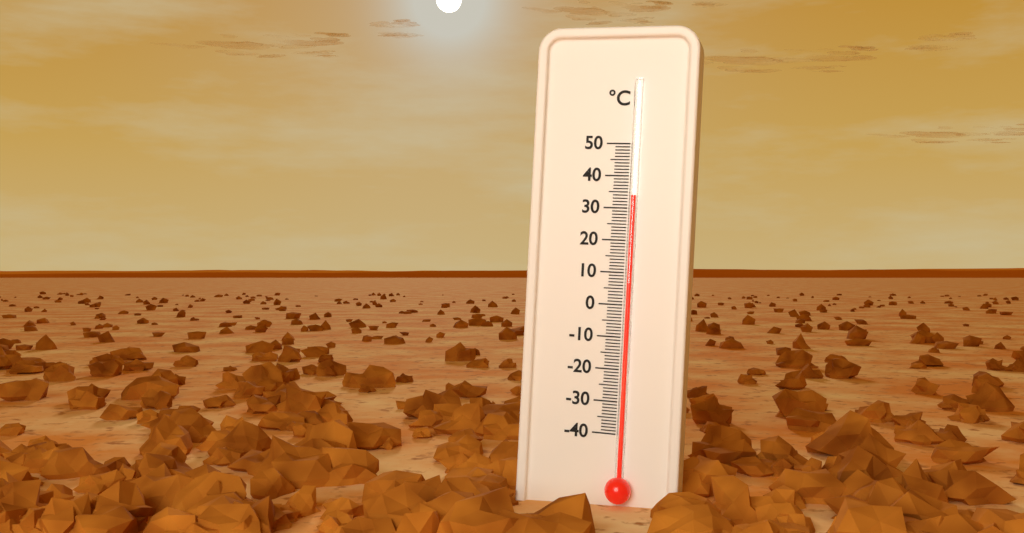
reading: 34 °C
